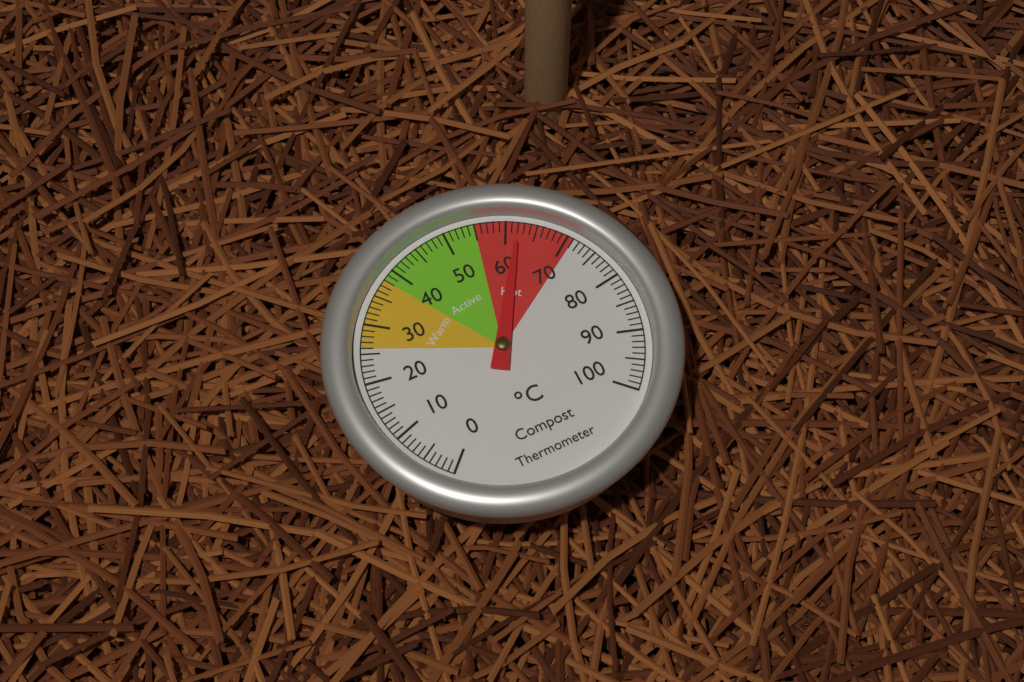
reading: 62 °C
